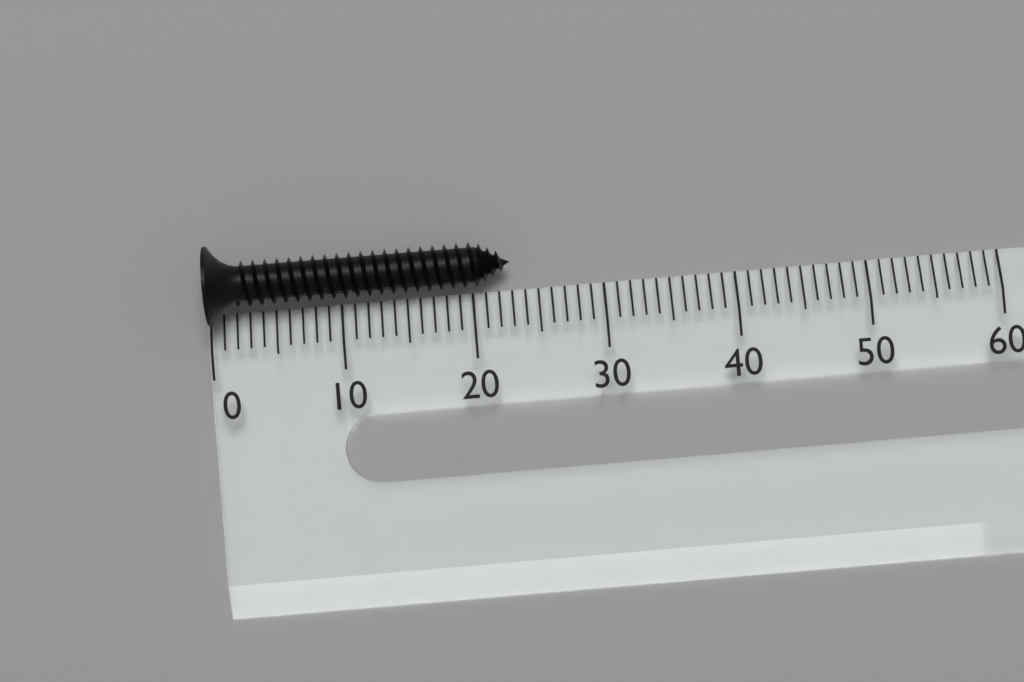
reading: 23 (no unit)
